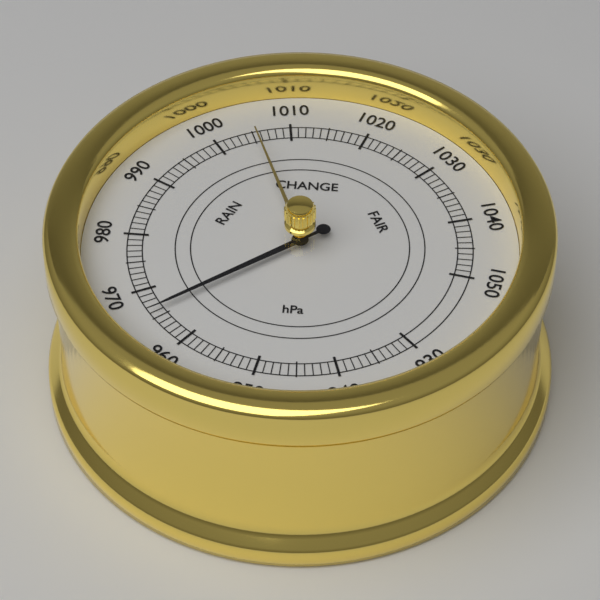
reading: 966 hPa
